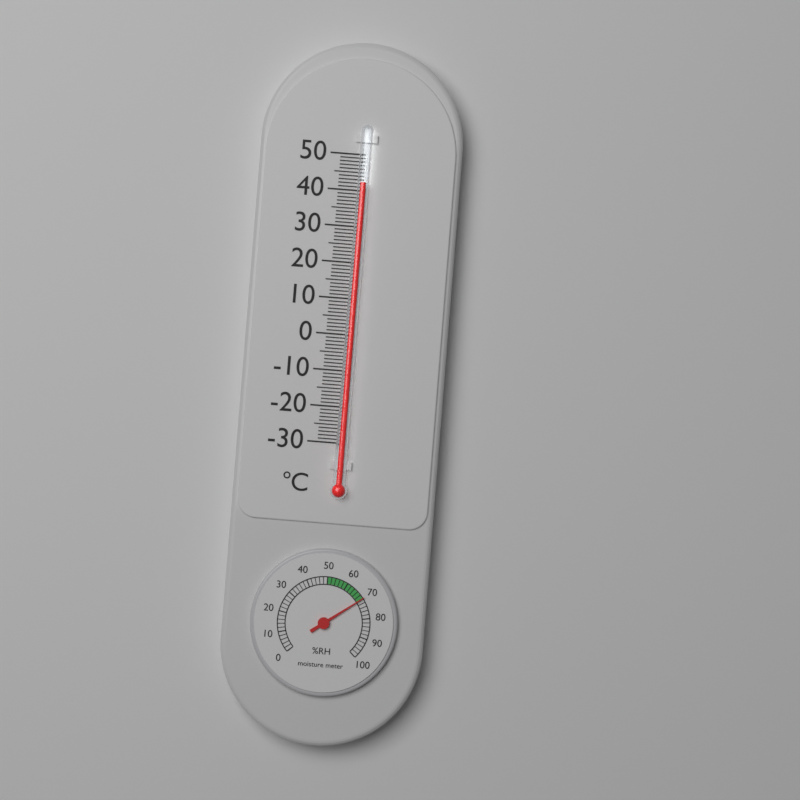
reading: 42 °C
